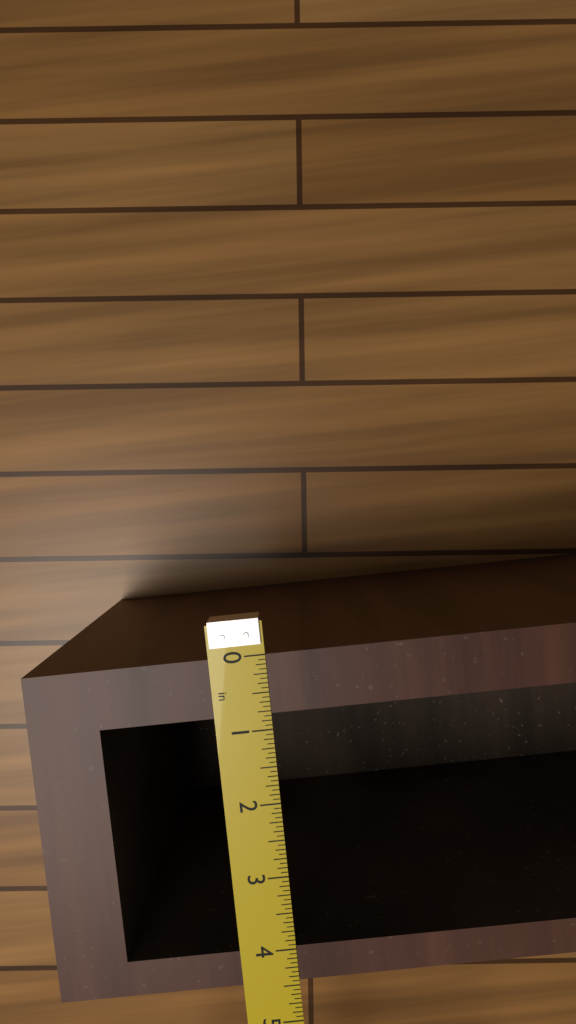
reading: 4.4375 in
